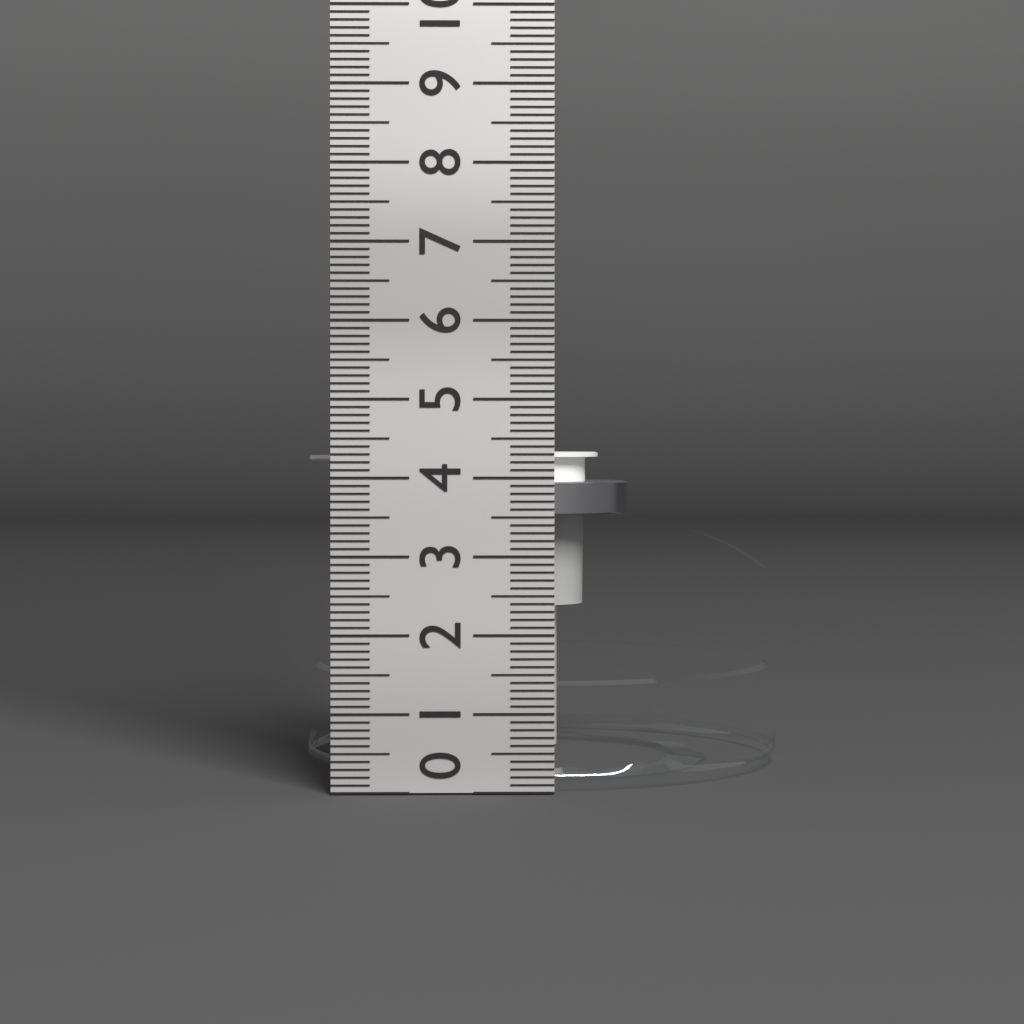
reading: 4.3 cm
